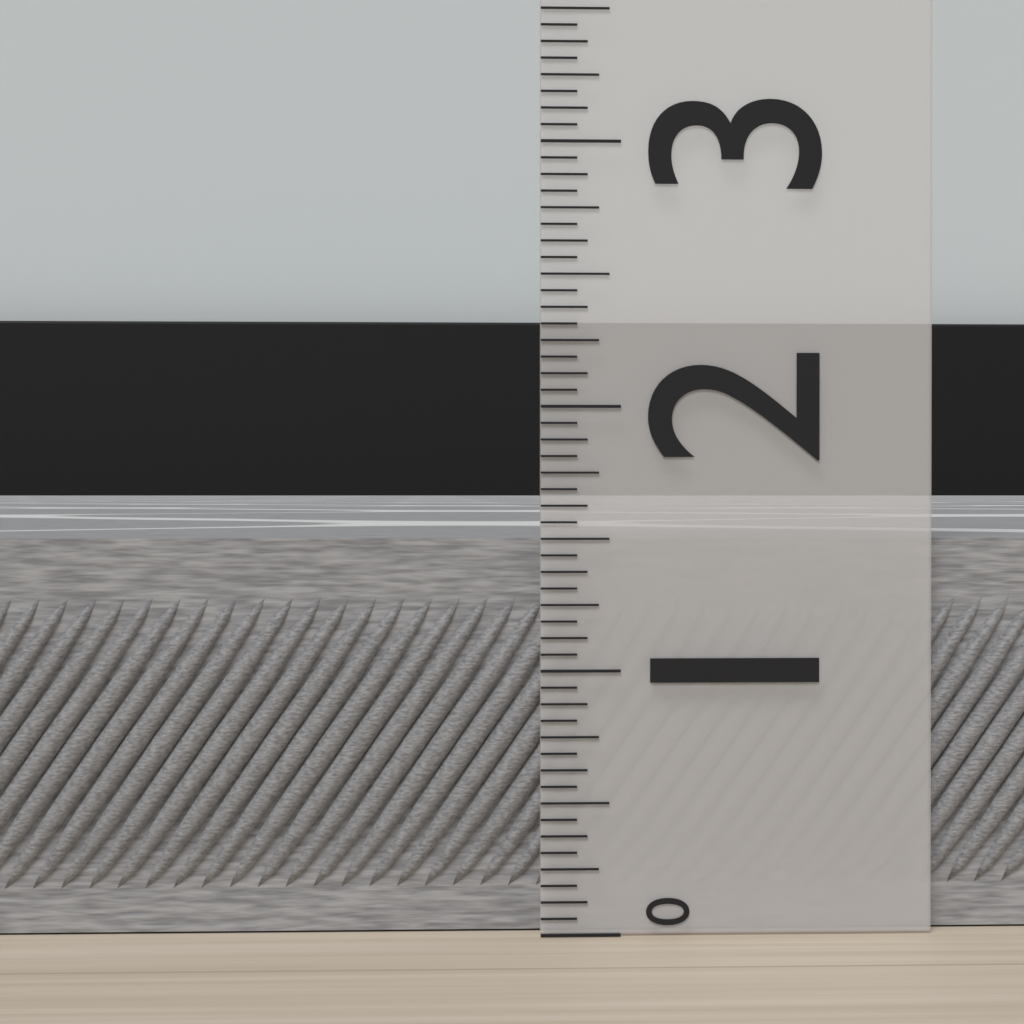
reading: 1.5000 (no unit)
